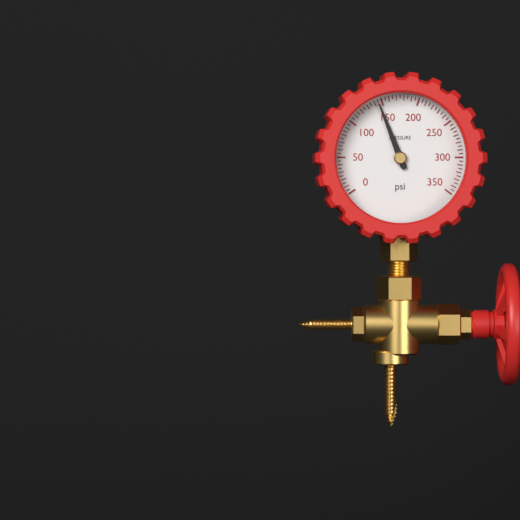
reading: 145 psi
